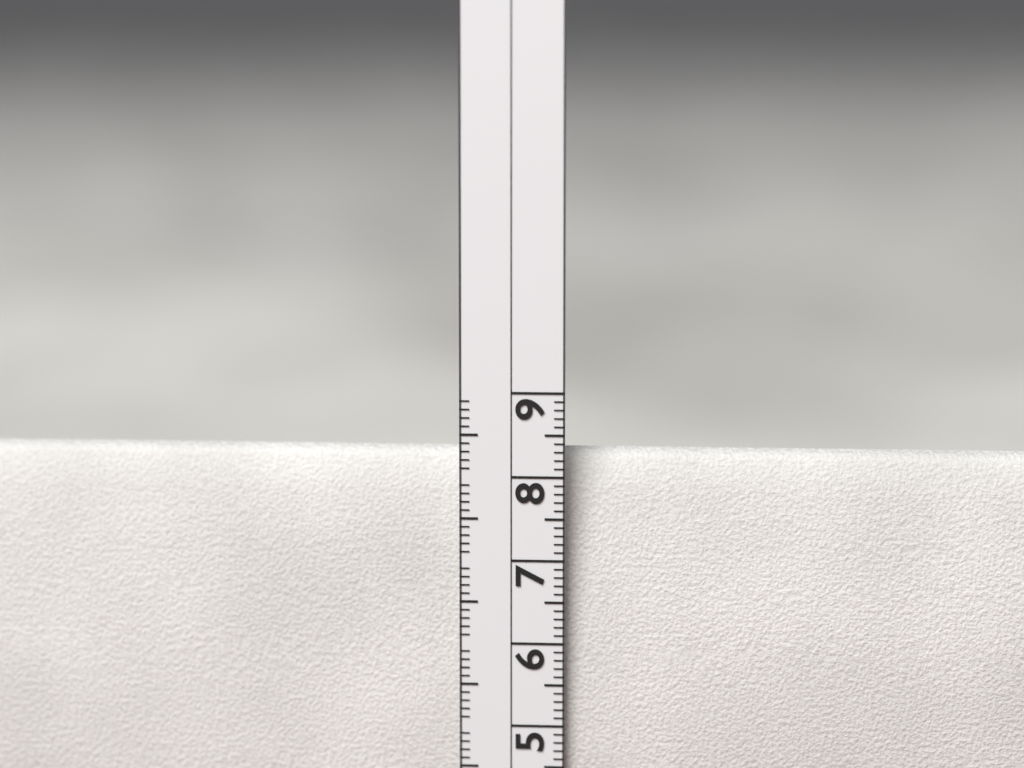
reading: 8.3 cm
